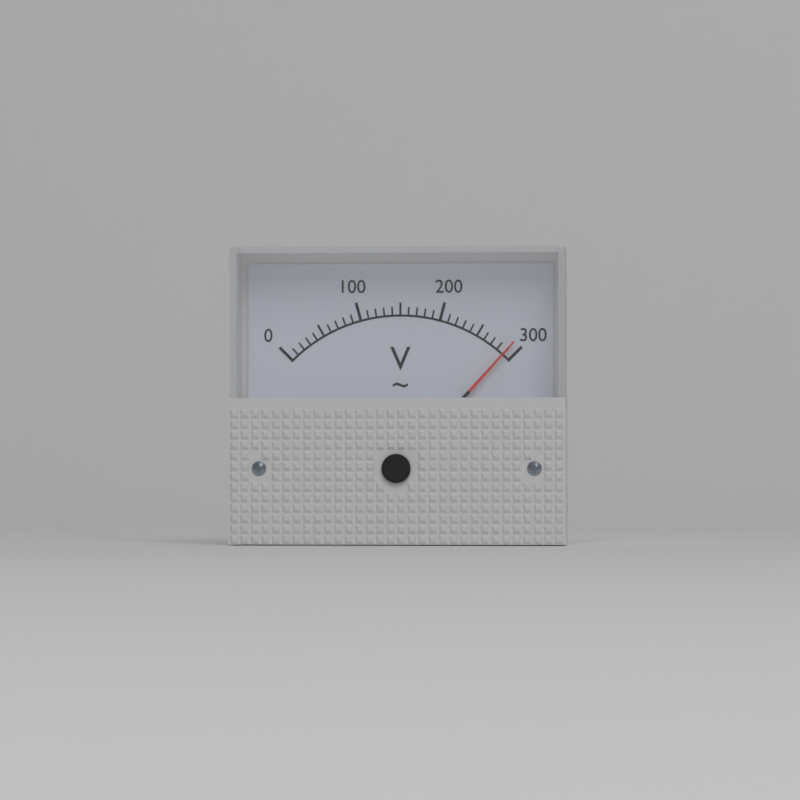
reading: 290 V
